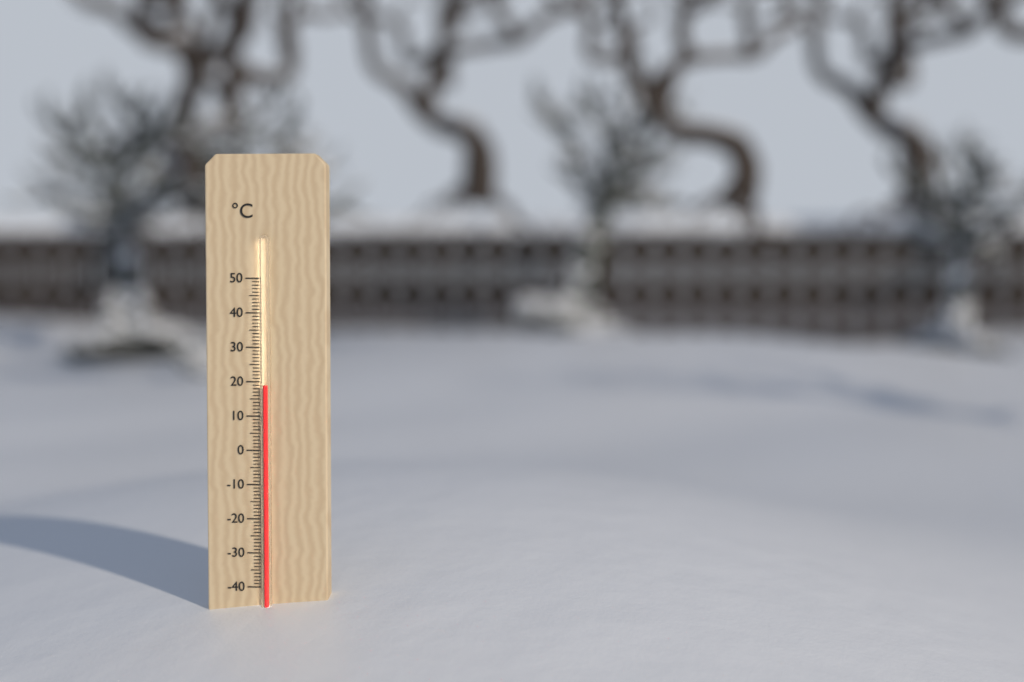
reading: 19 °C
